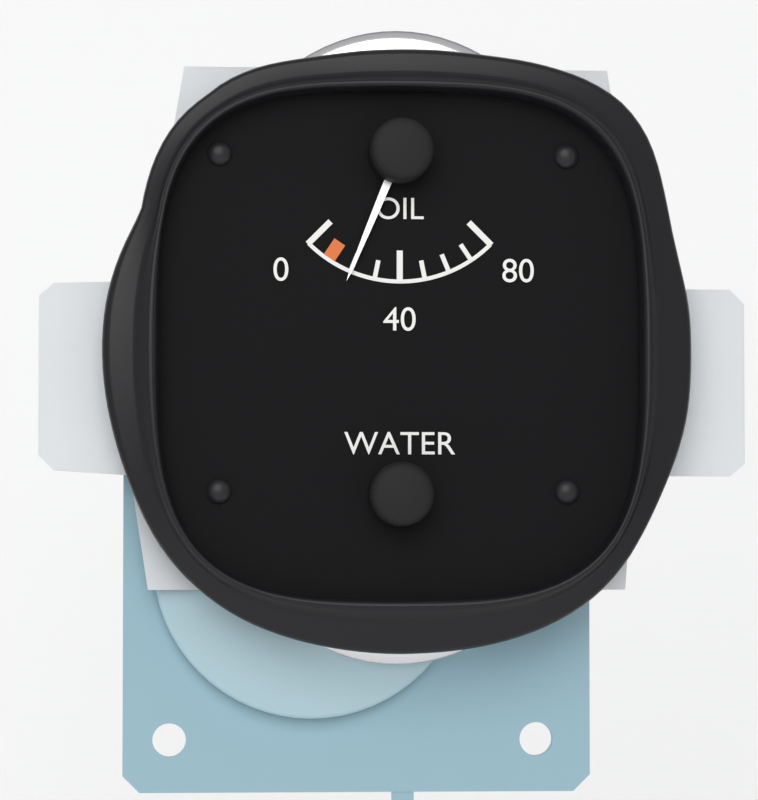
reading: 20 (no unit)
